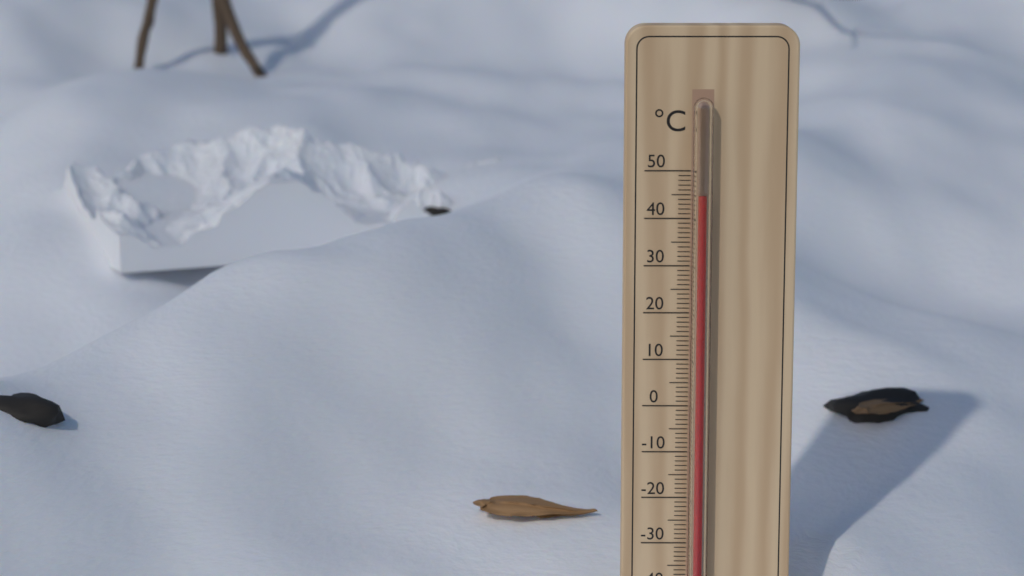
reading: 45 °C
